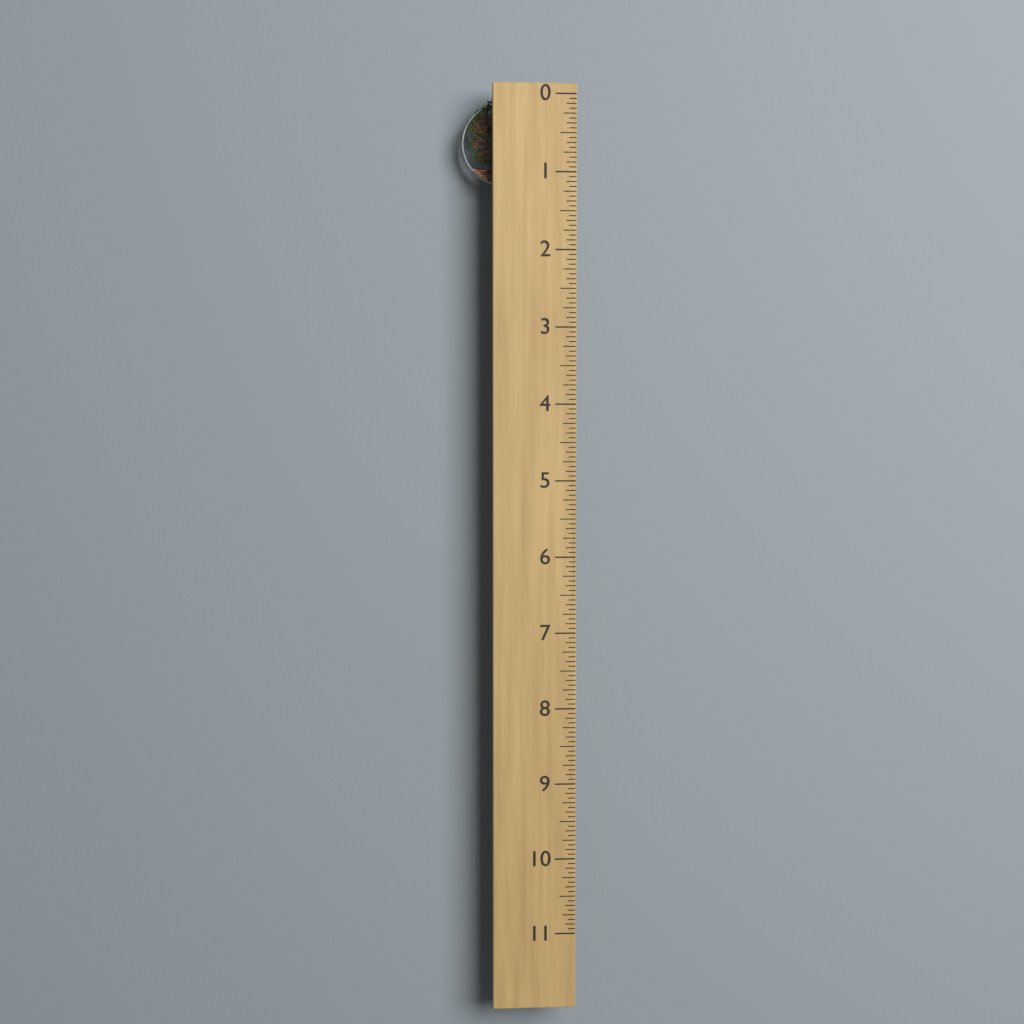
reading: 1.1250 (no unit)
